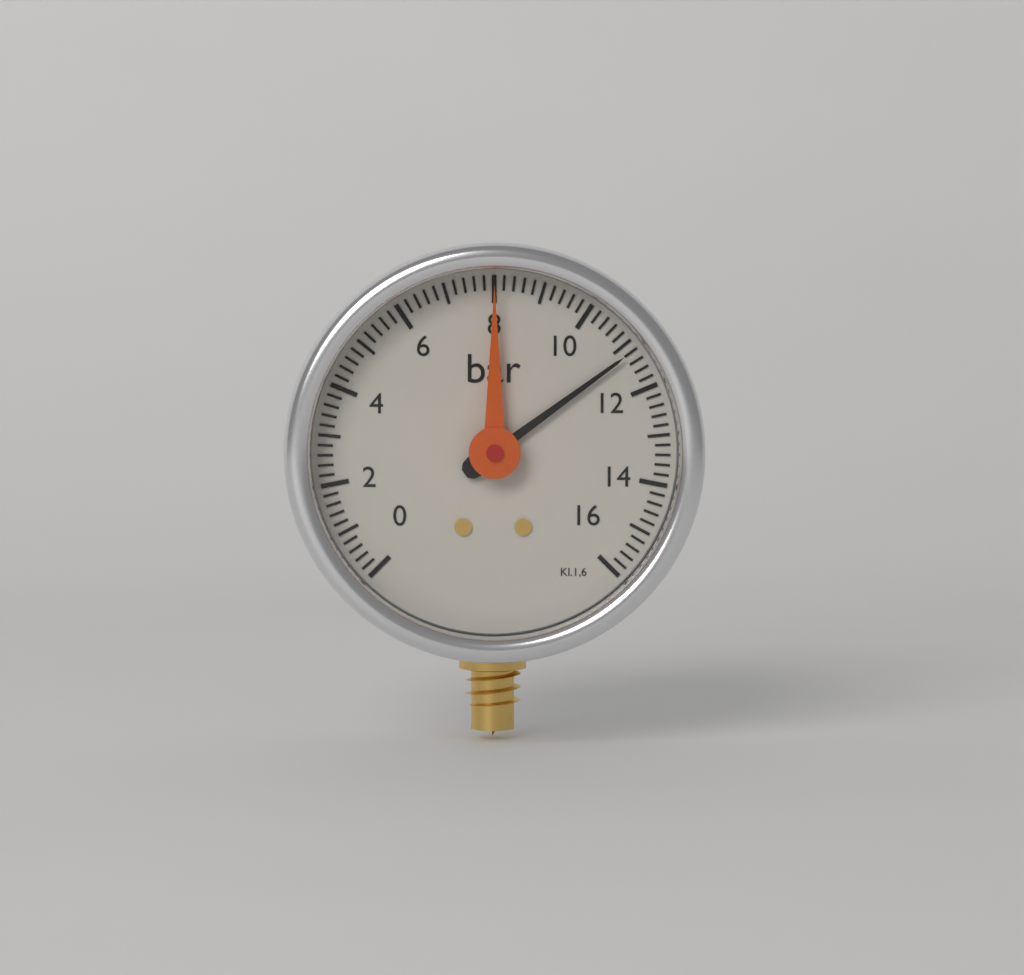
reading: 11.2 bar
